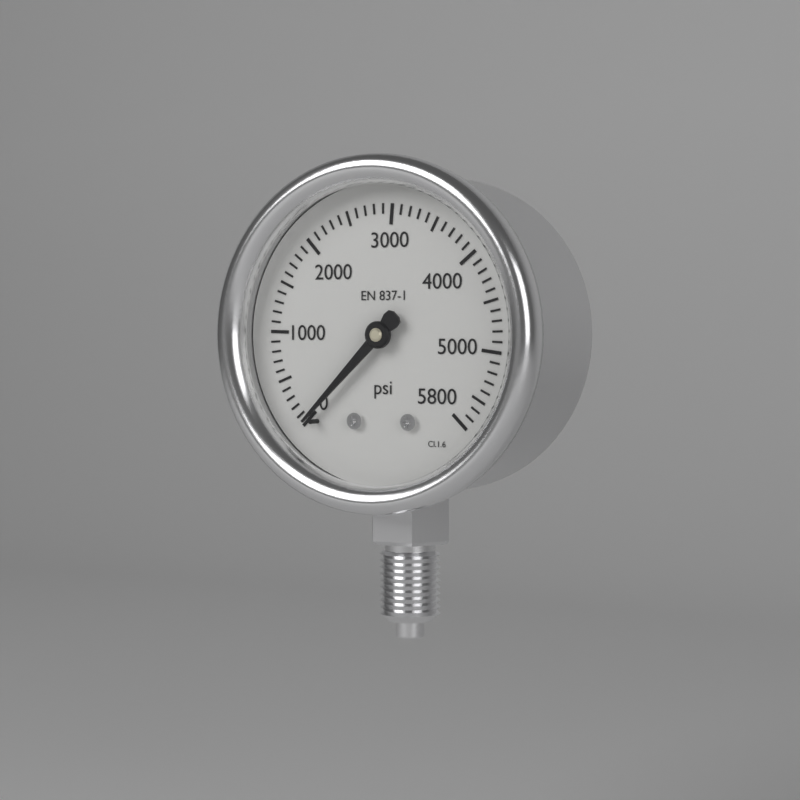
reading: 0 psi
